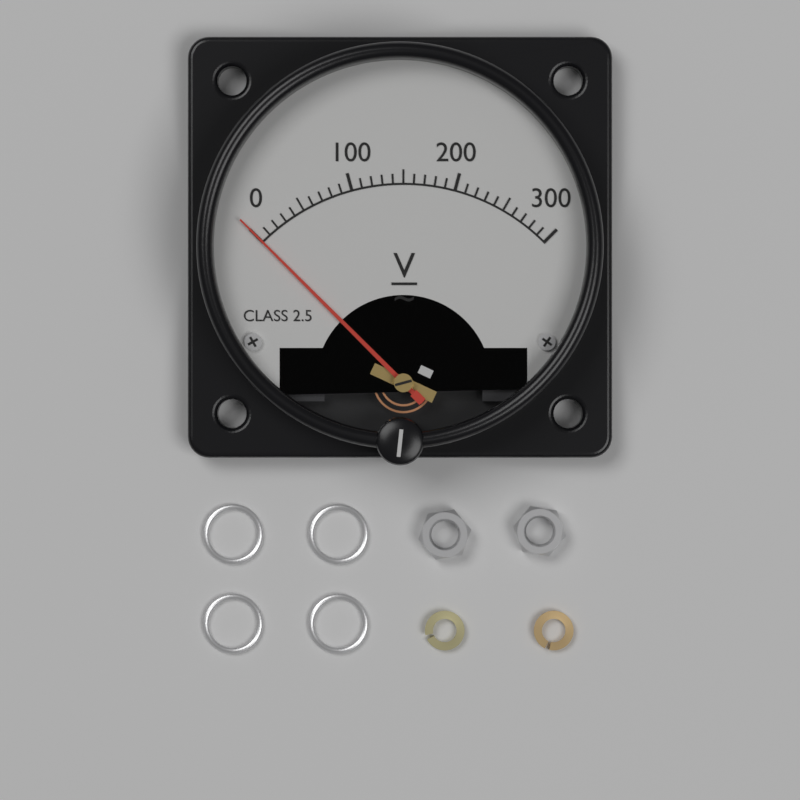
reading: 0 V
